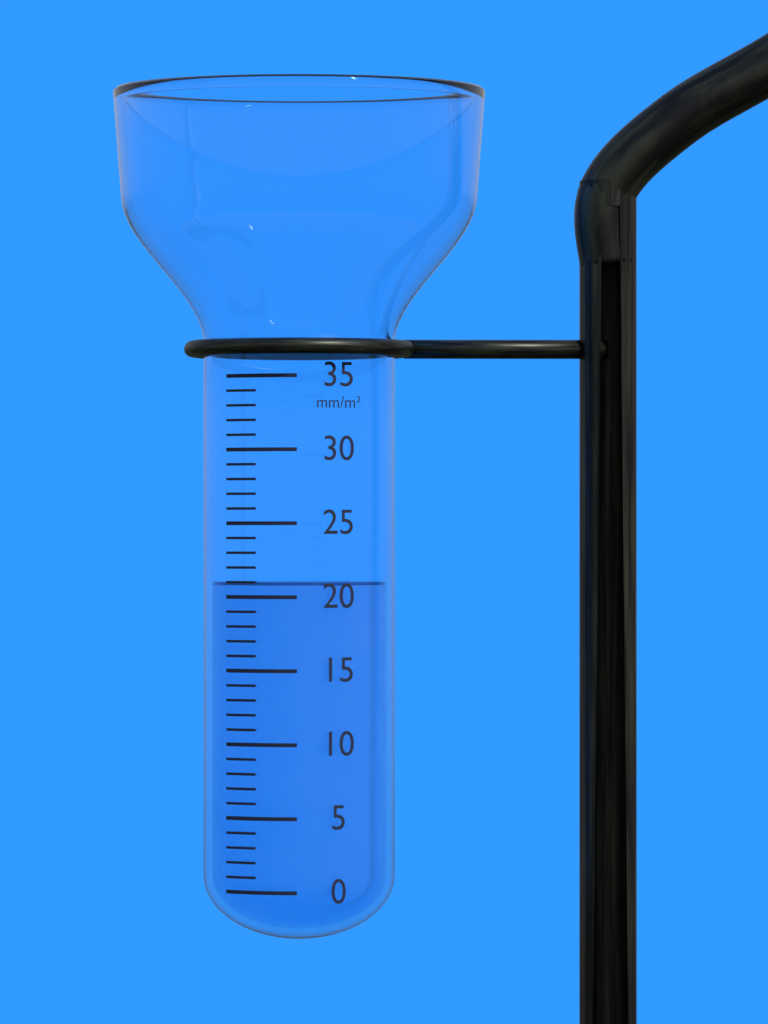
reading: 21 mm/m²
